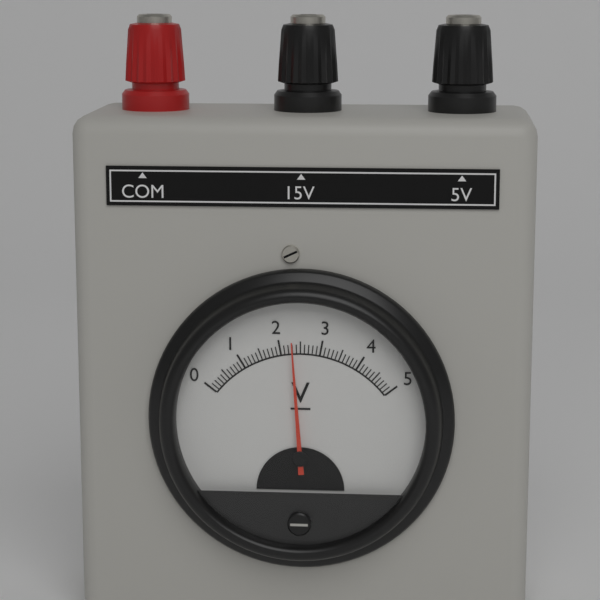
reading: 2.3 V
